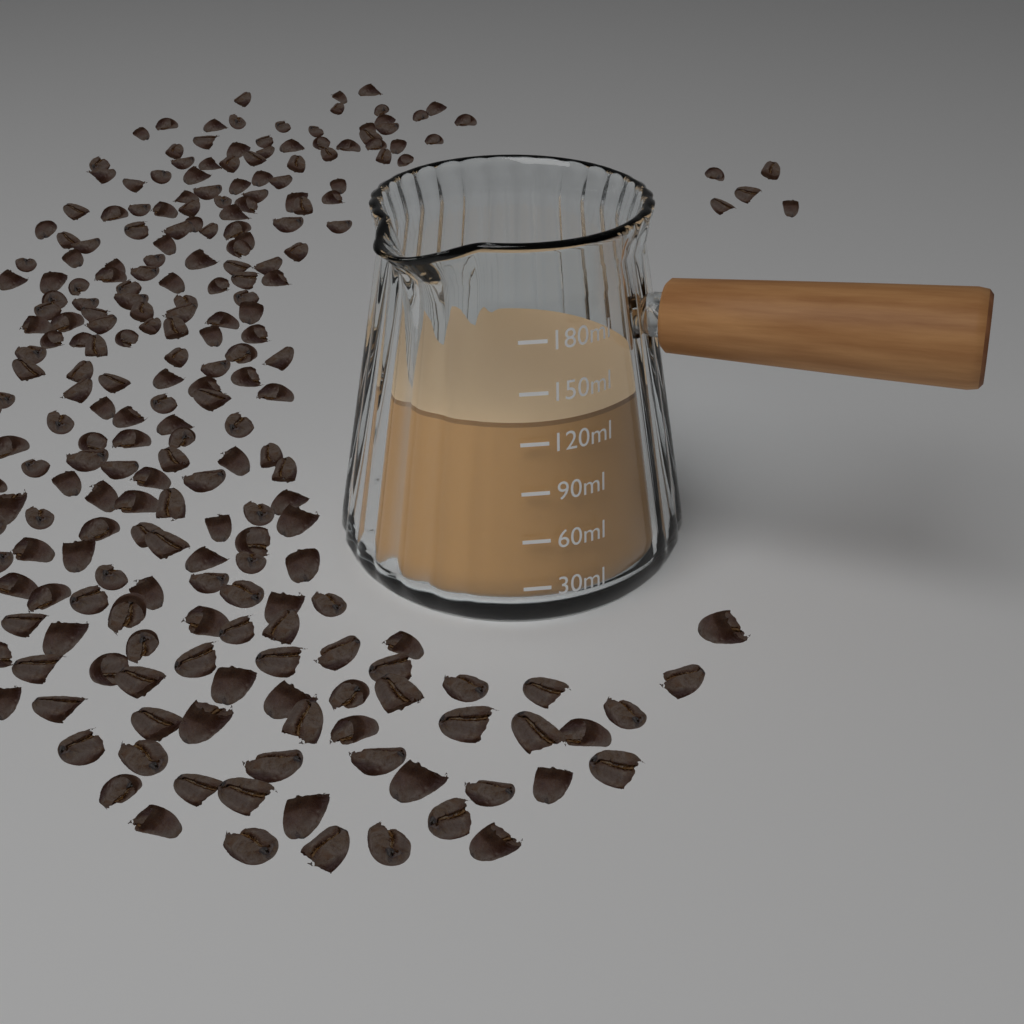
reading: 130 ml
